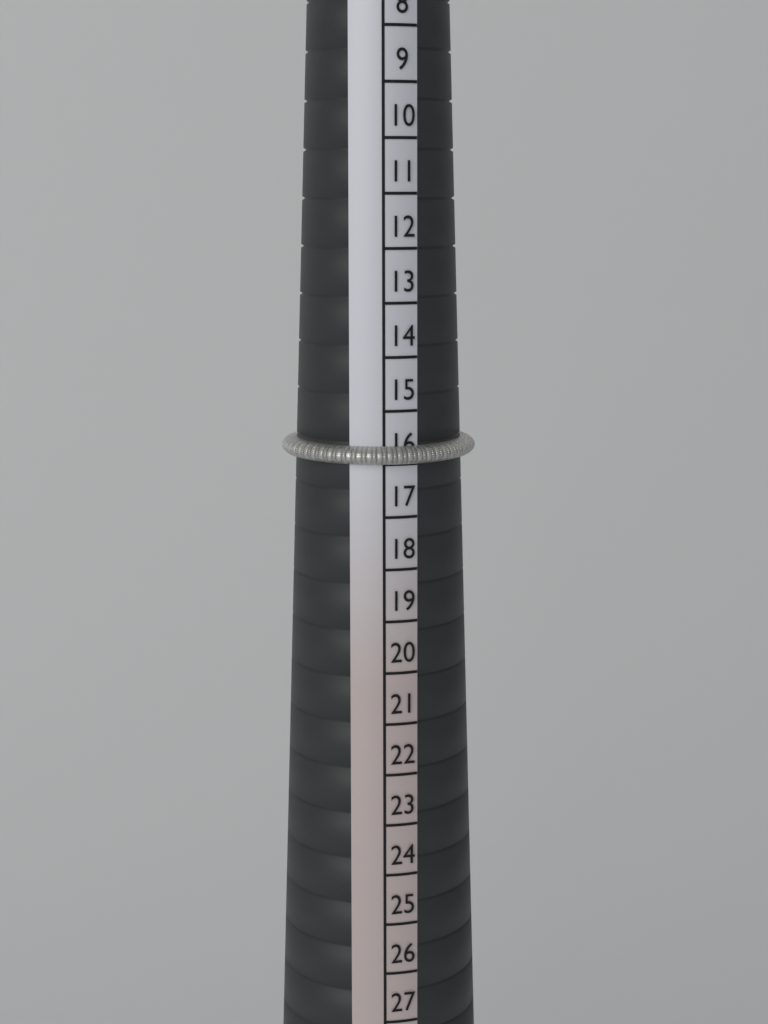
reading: 16 (no unit)
